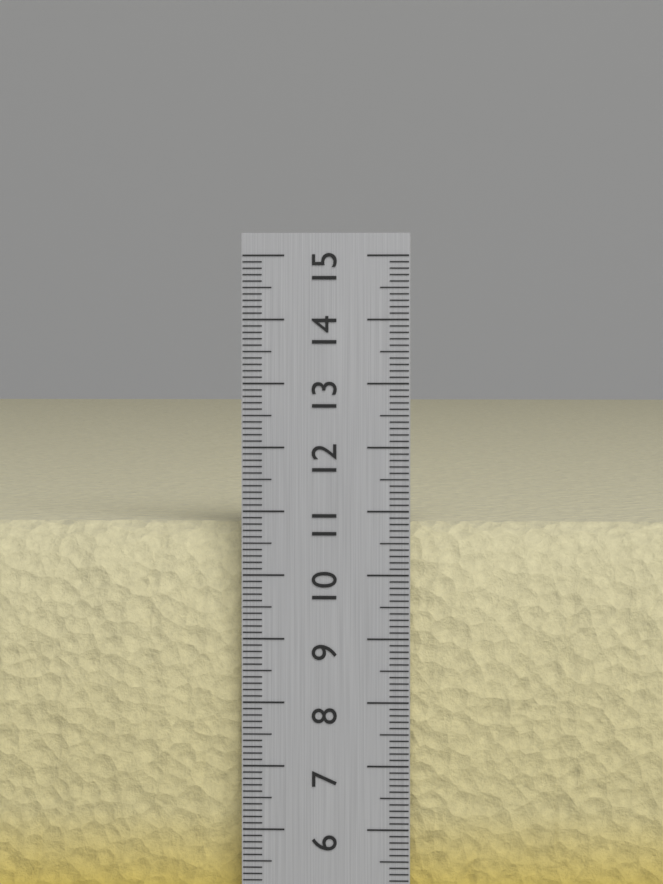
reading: 10.8 cm
